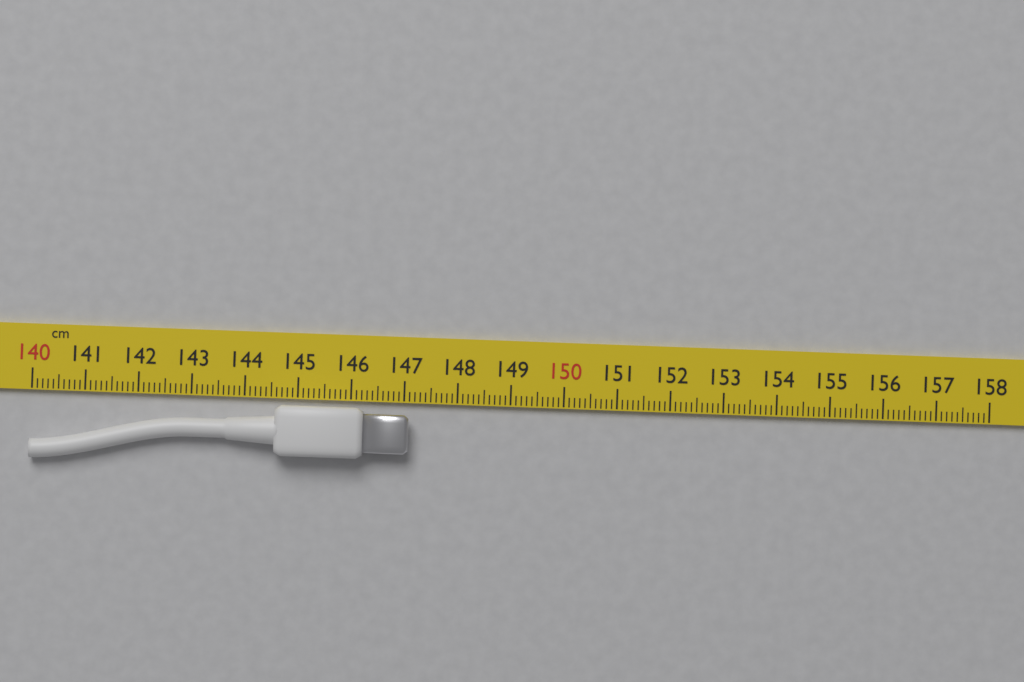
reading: 147.1 cm
